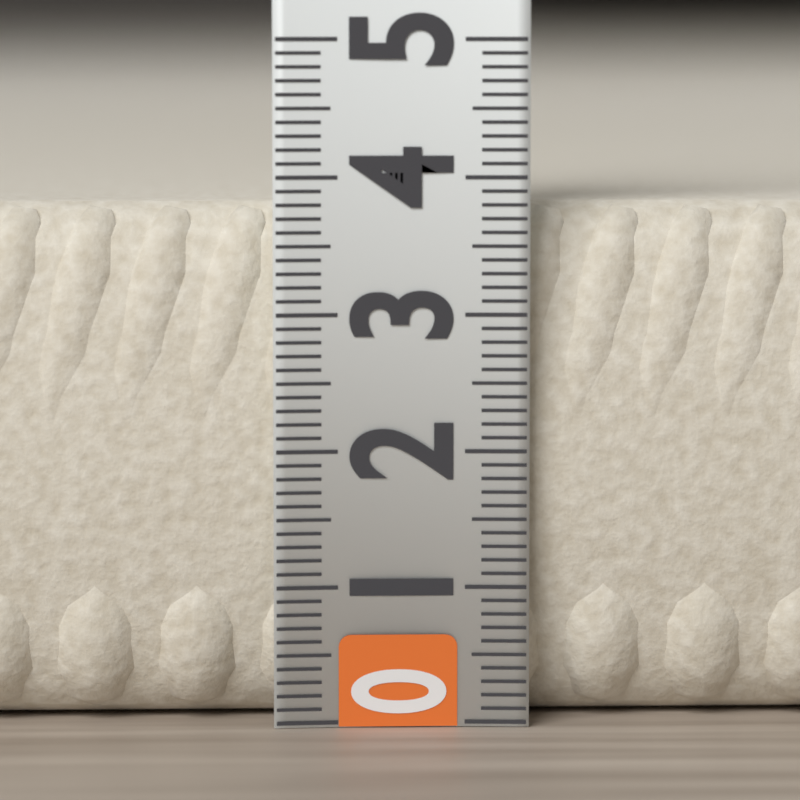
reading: 3.8 (no unit)
